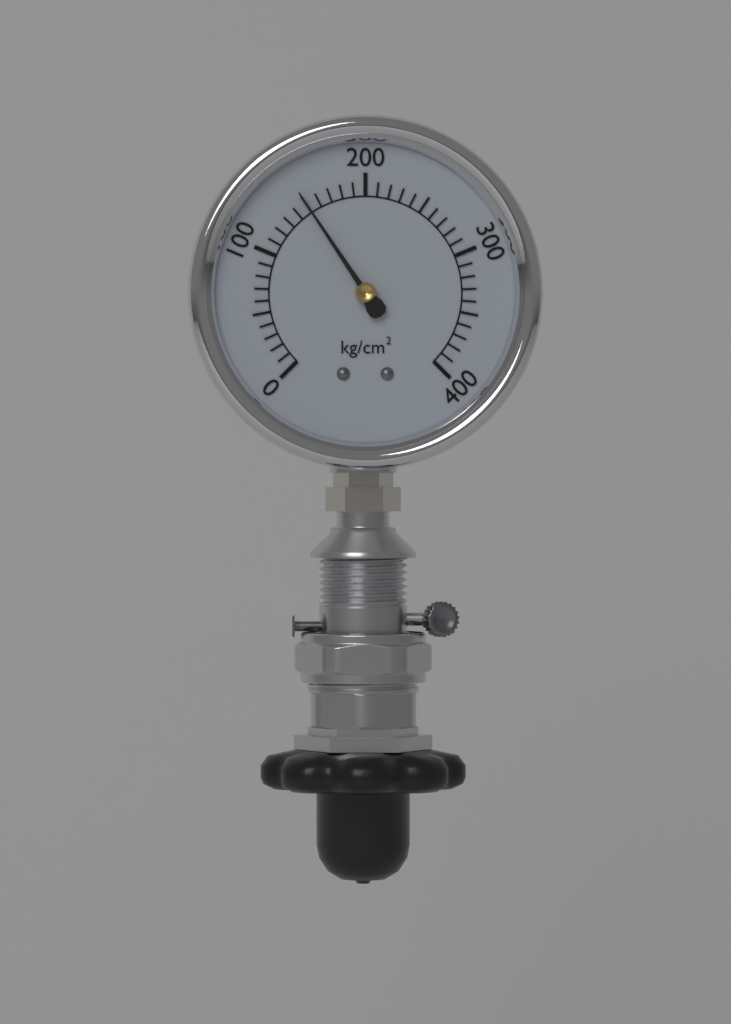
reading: 150 kg/cm²
